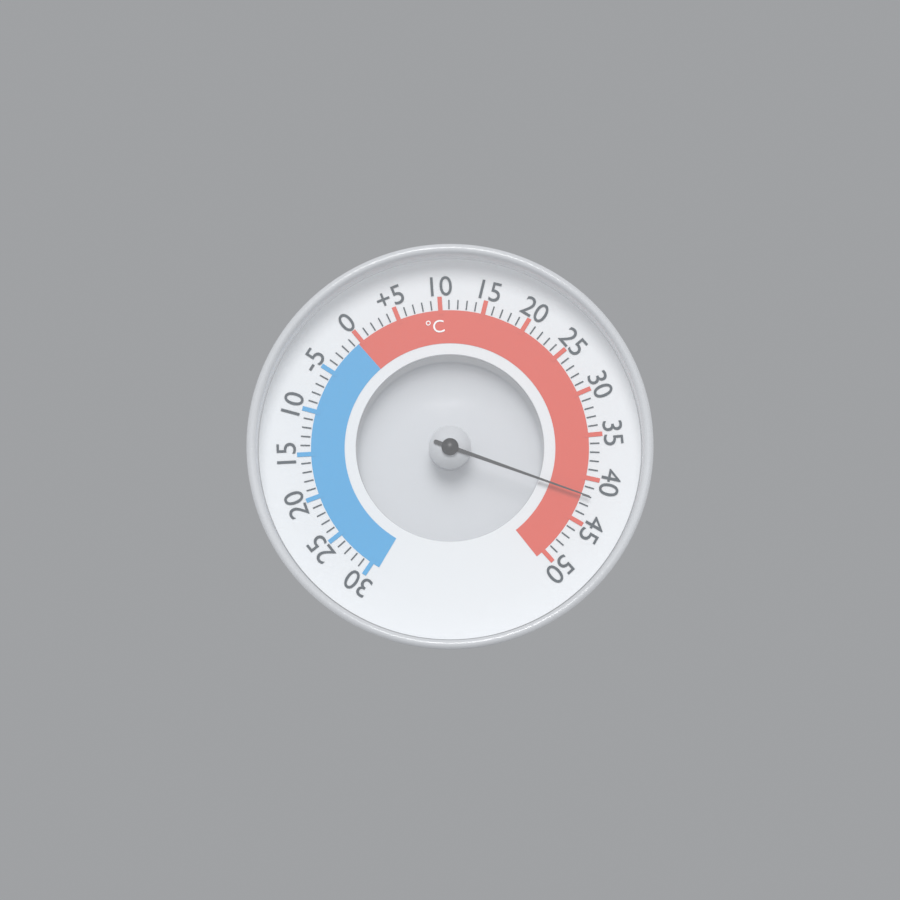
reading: 42 °C
